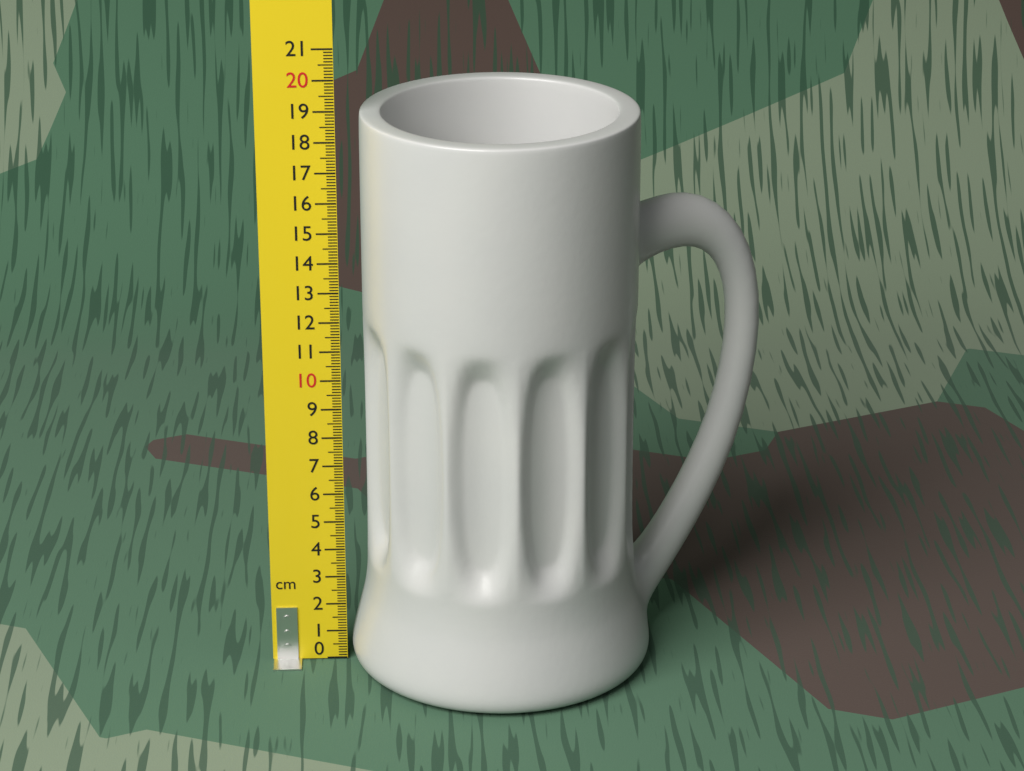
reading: 18.9 cm
